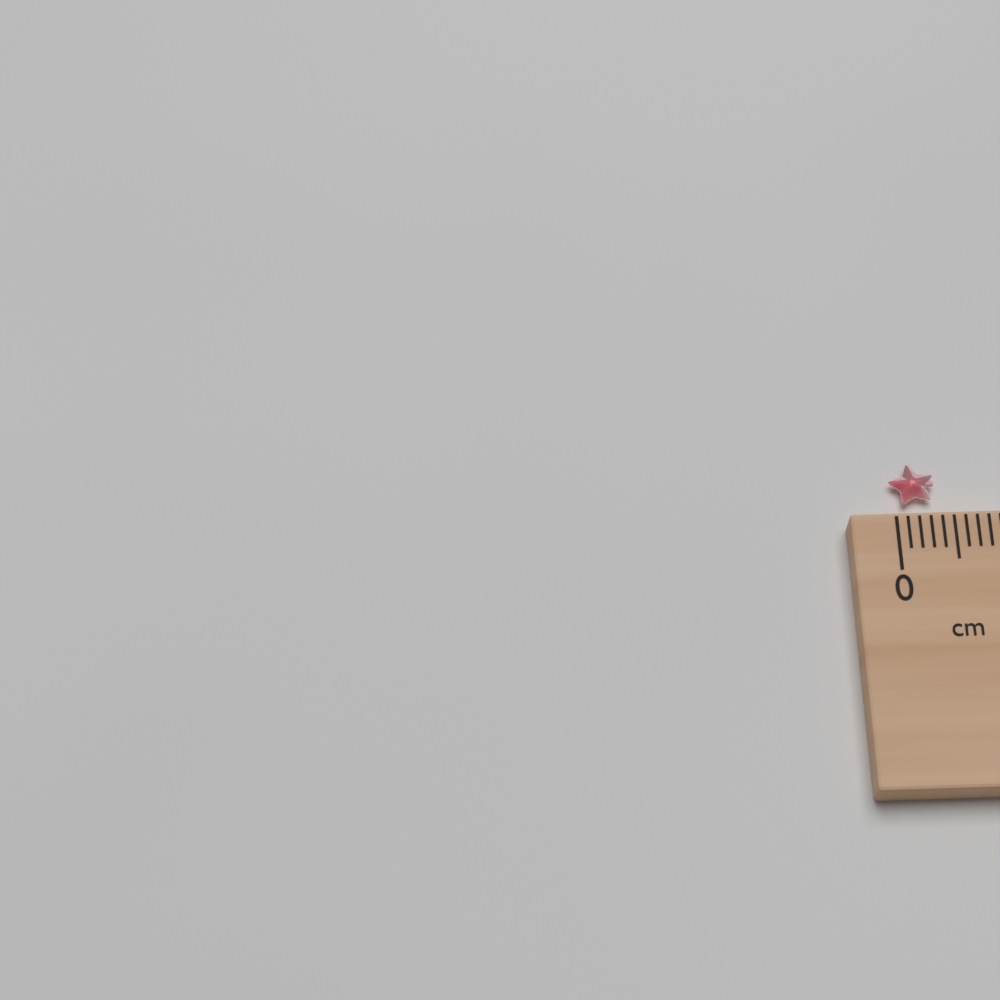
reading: 0.4 cm
